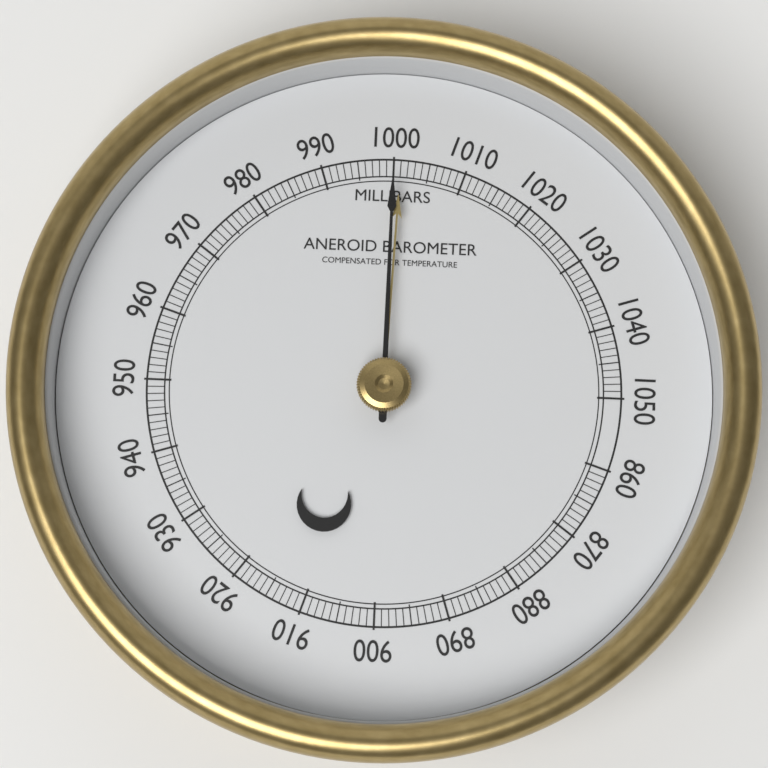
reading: 1000 mbar
